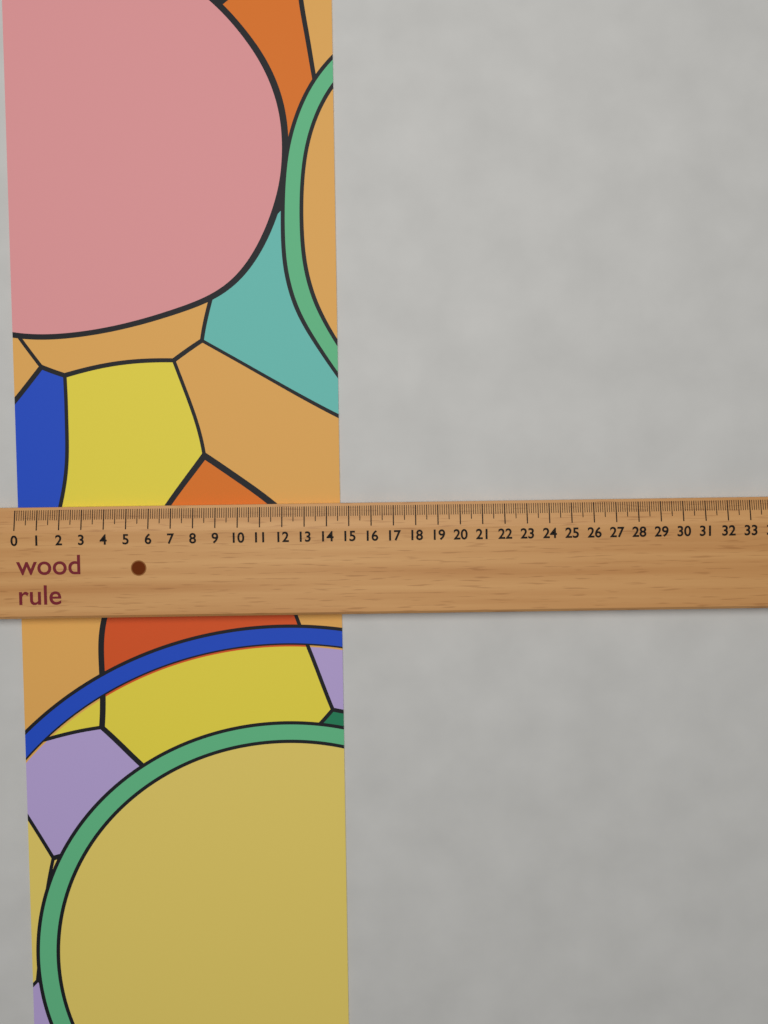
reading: 14.6 (no unit)
